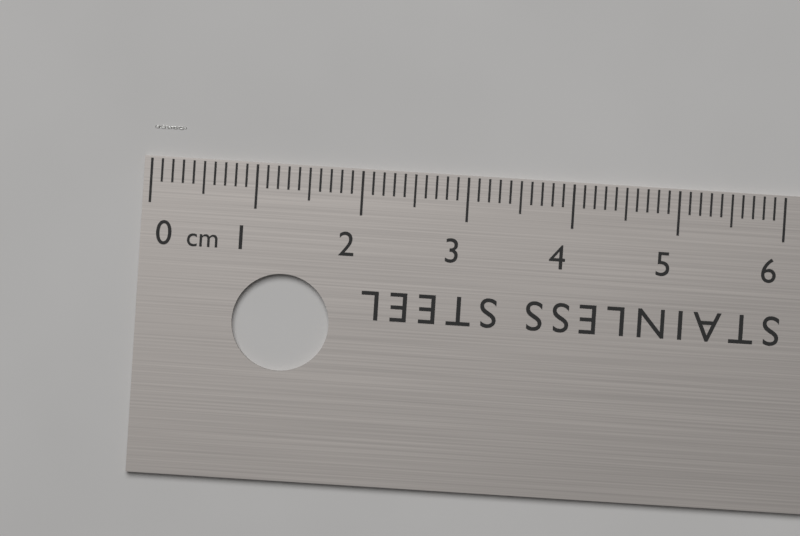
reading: 0.3 cm
